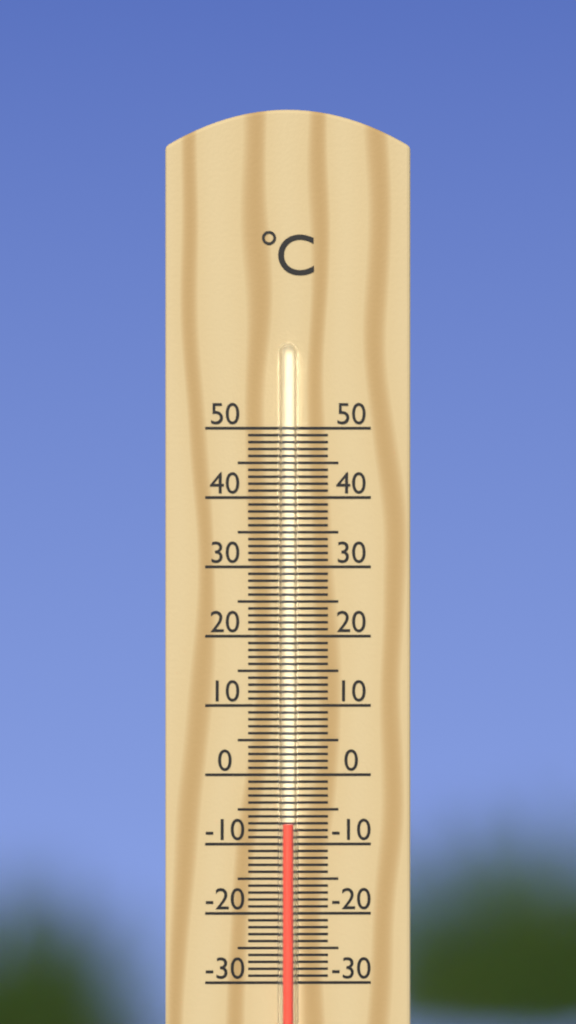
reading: -7 °C
